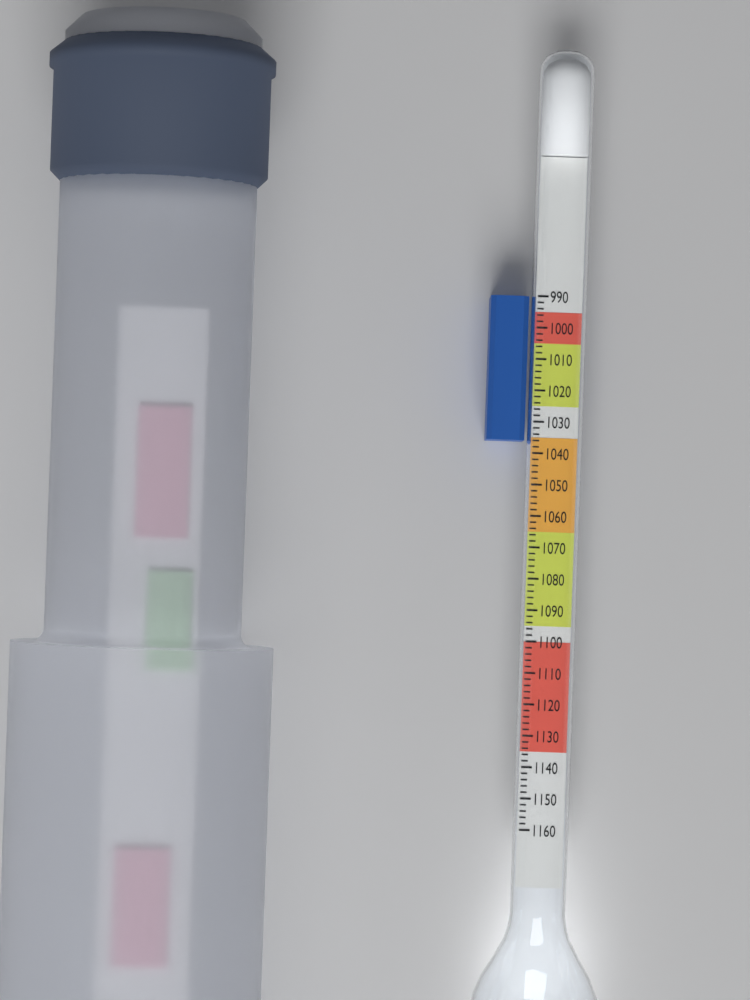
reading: 1036 (no unit)
